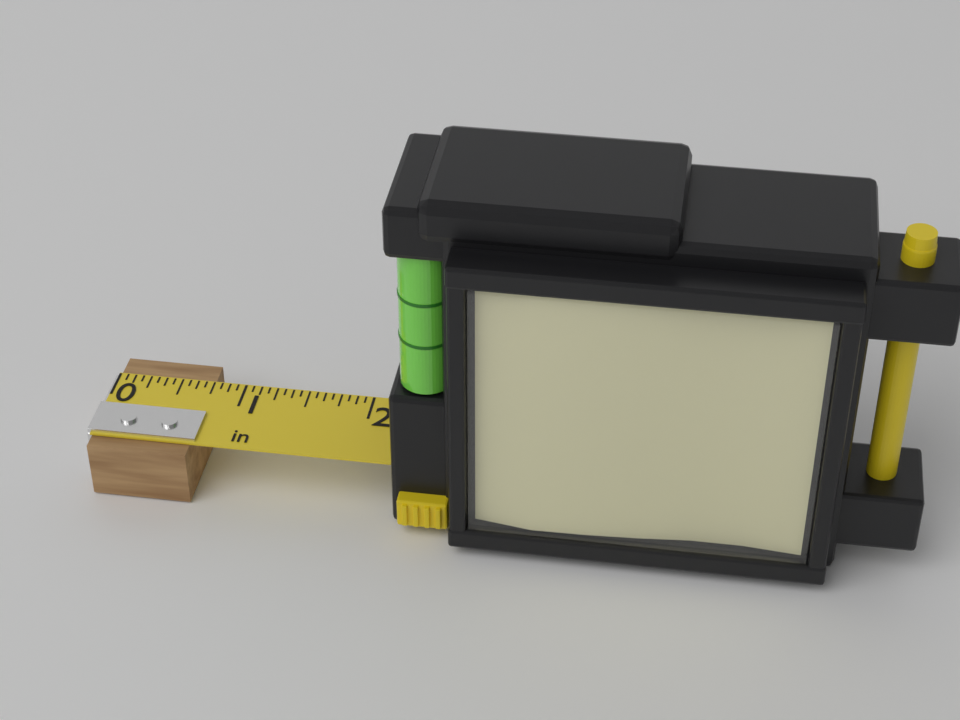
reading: 0.7500 in
